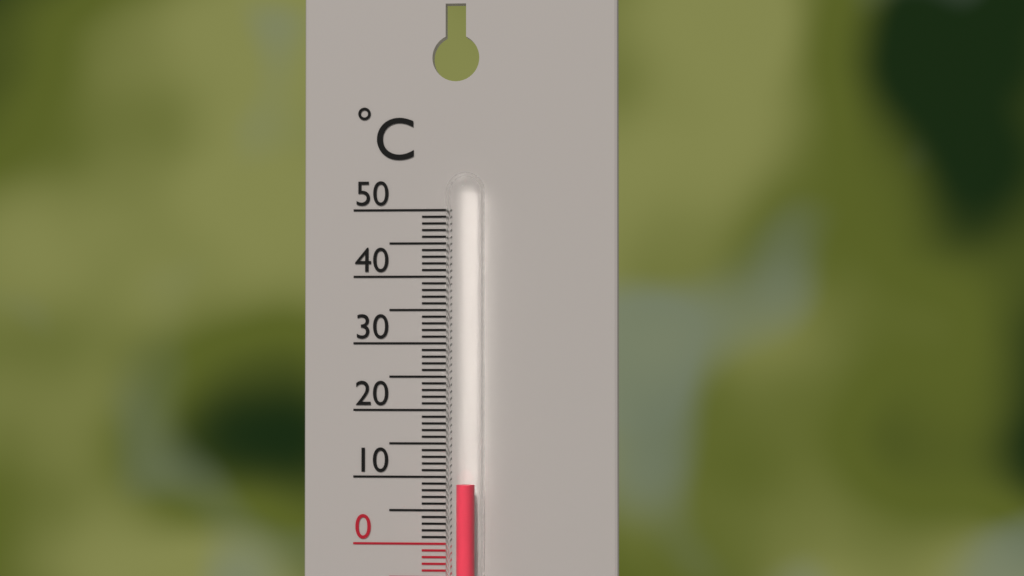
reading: 9 °C
